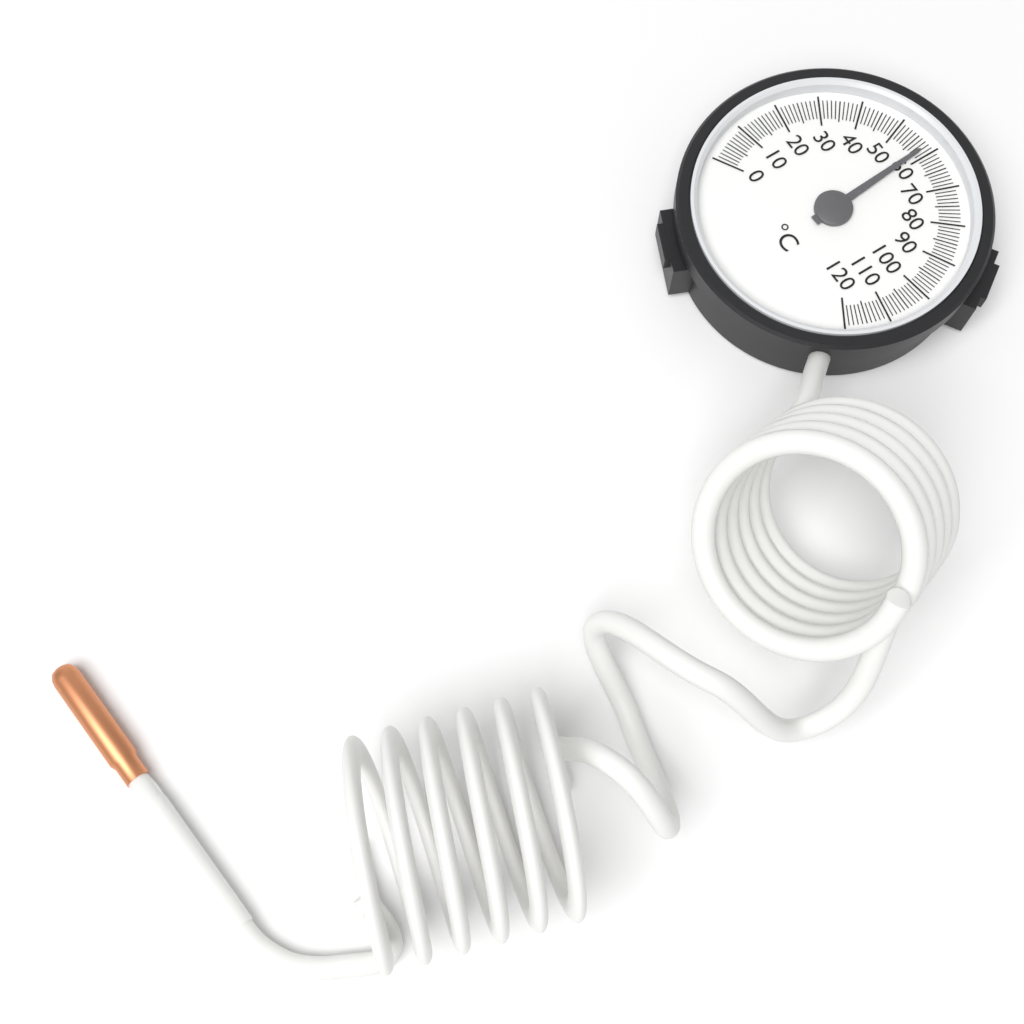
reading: 58 °C
